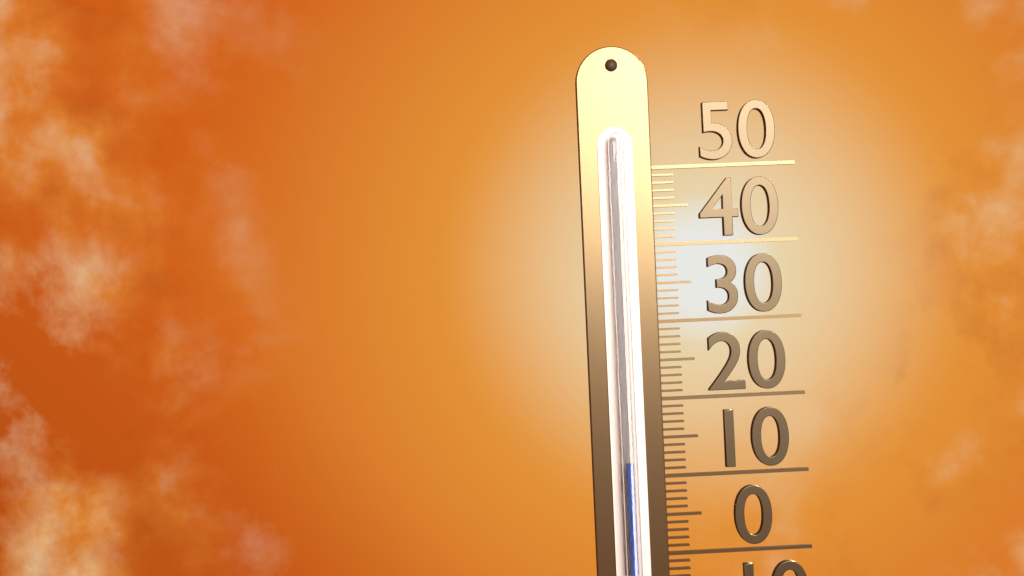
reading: 12 (no unit)
